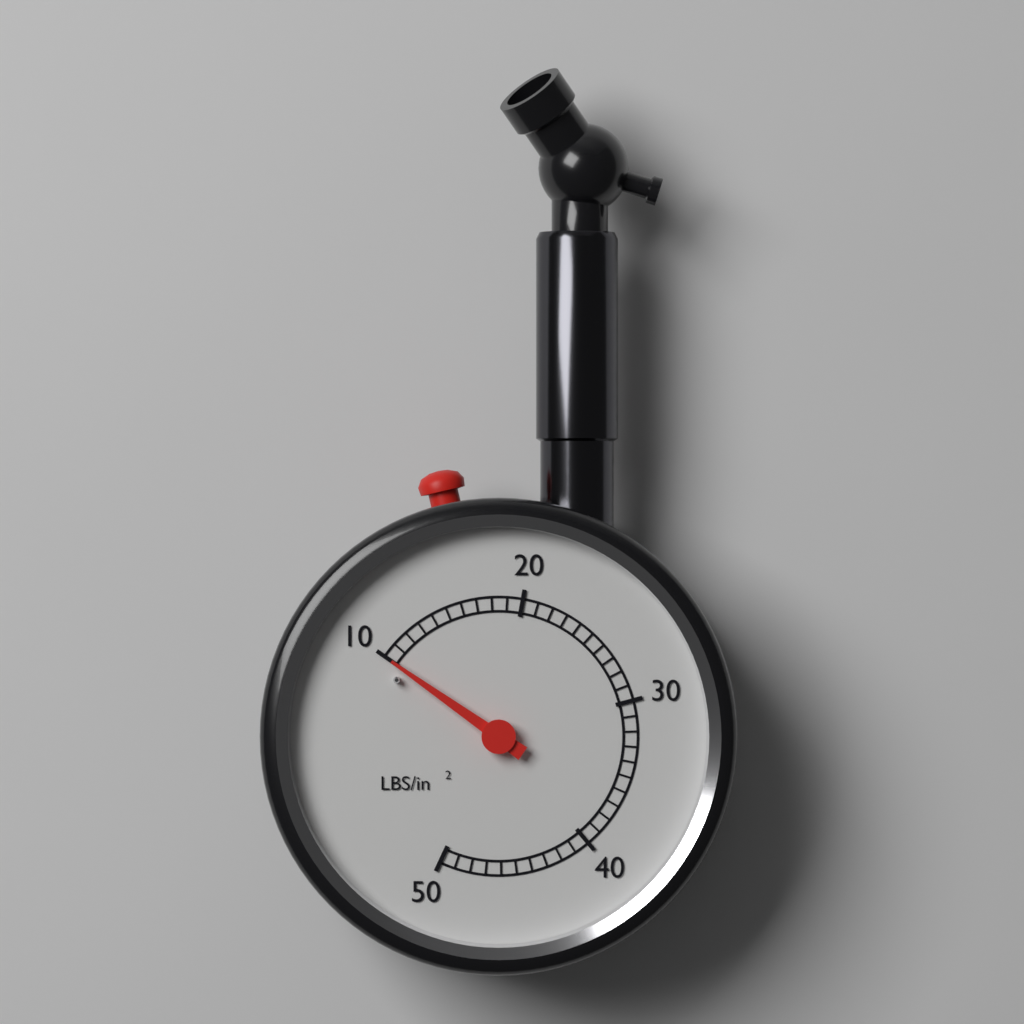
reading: 10 psi
